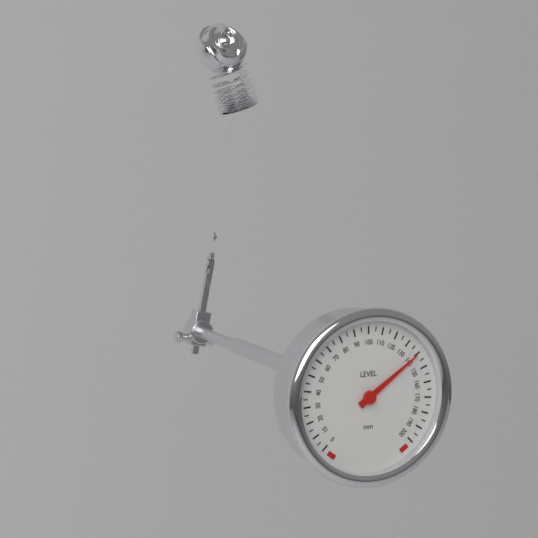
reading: 140 mm
